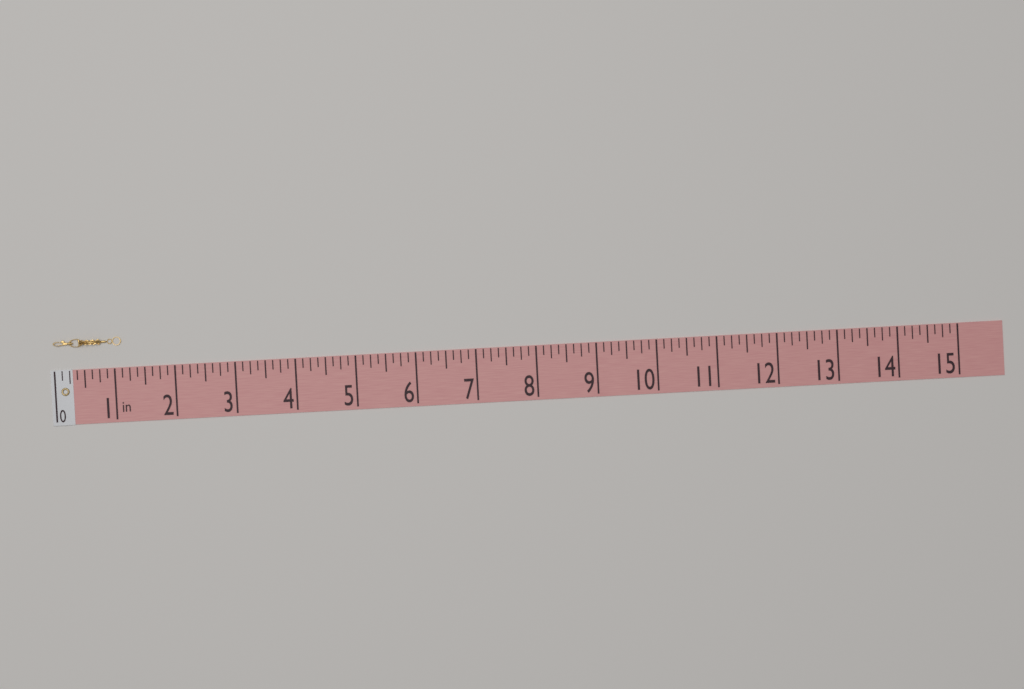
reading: 1.125 in
